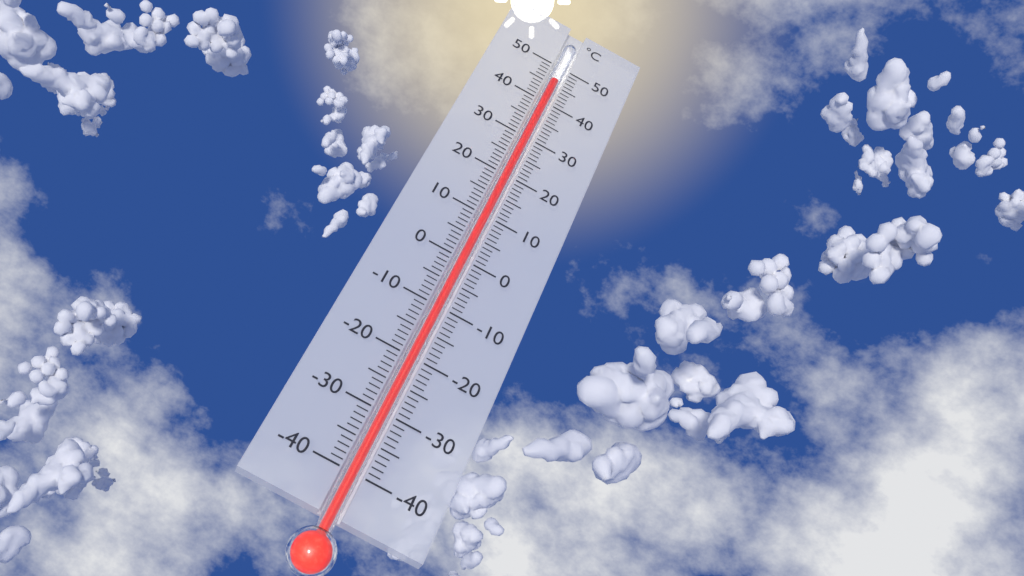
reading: 46 °C
